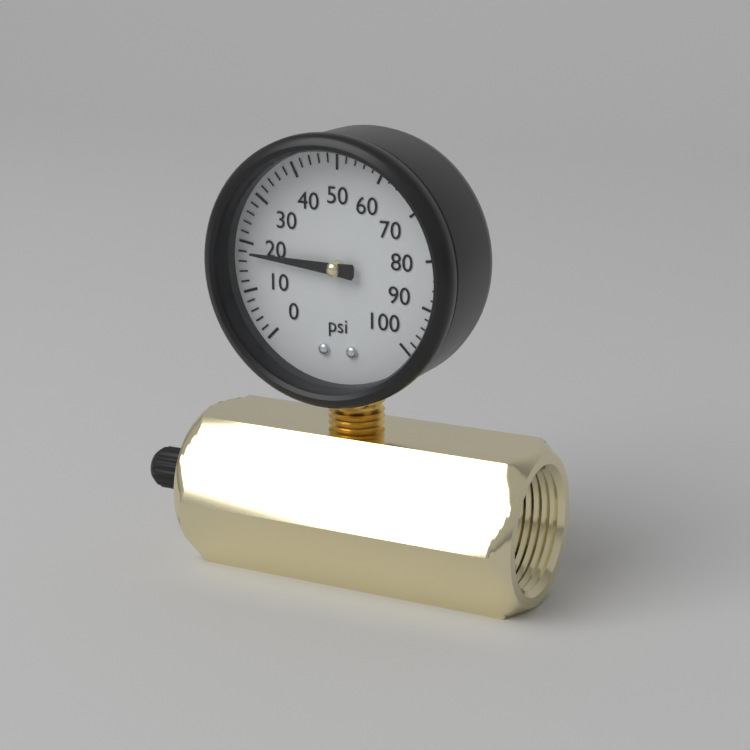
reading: 18 psi
